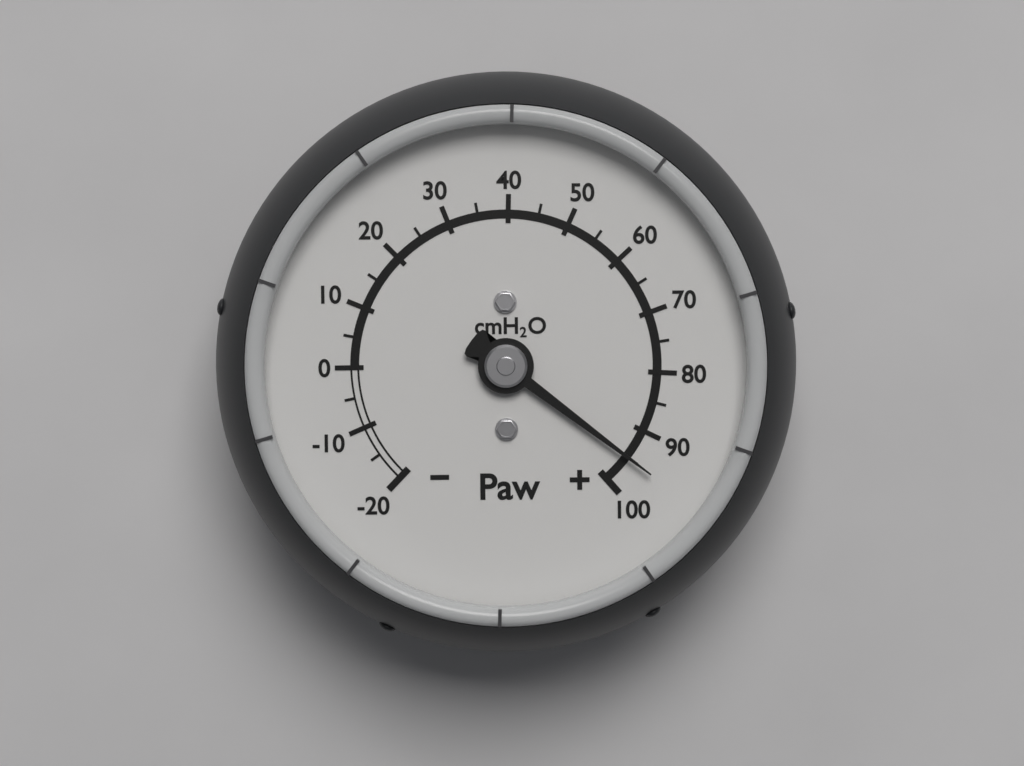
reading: 95 cmH2O
